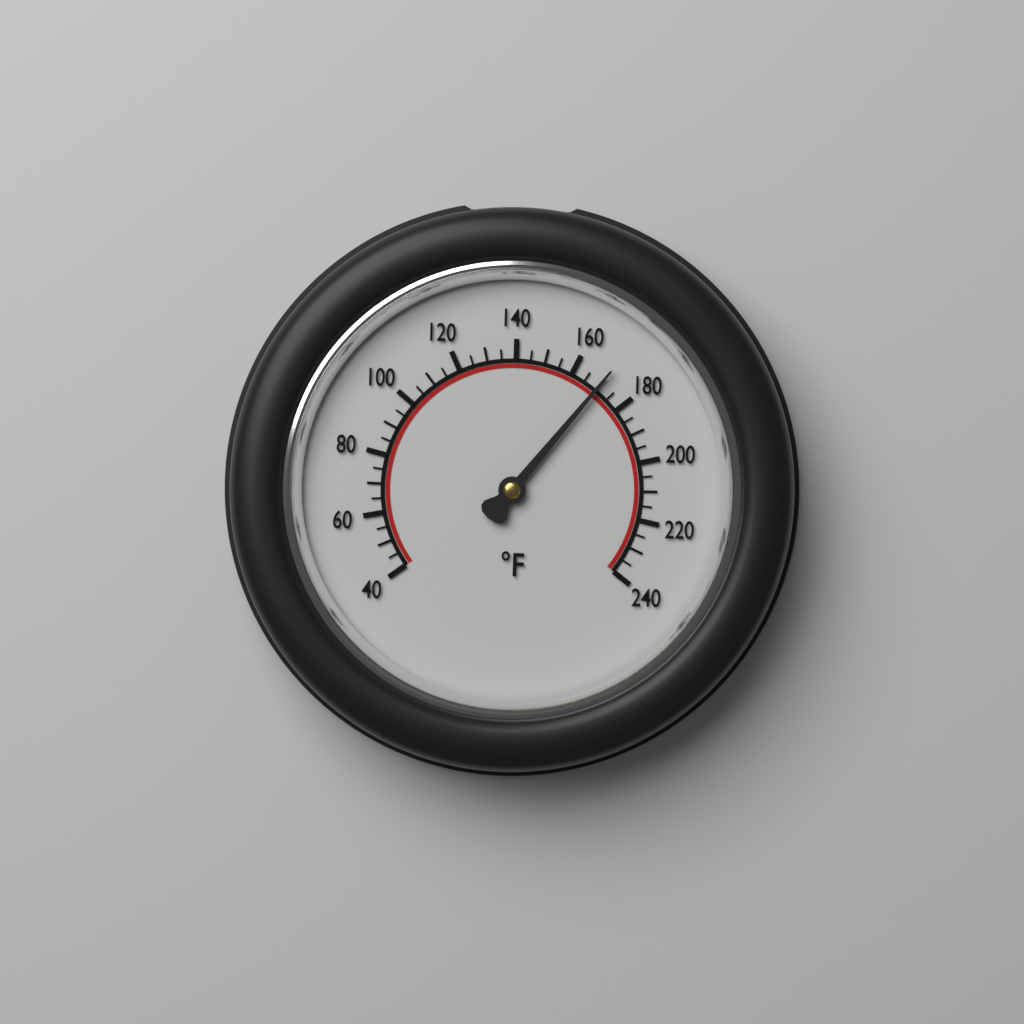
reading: 170 °F
